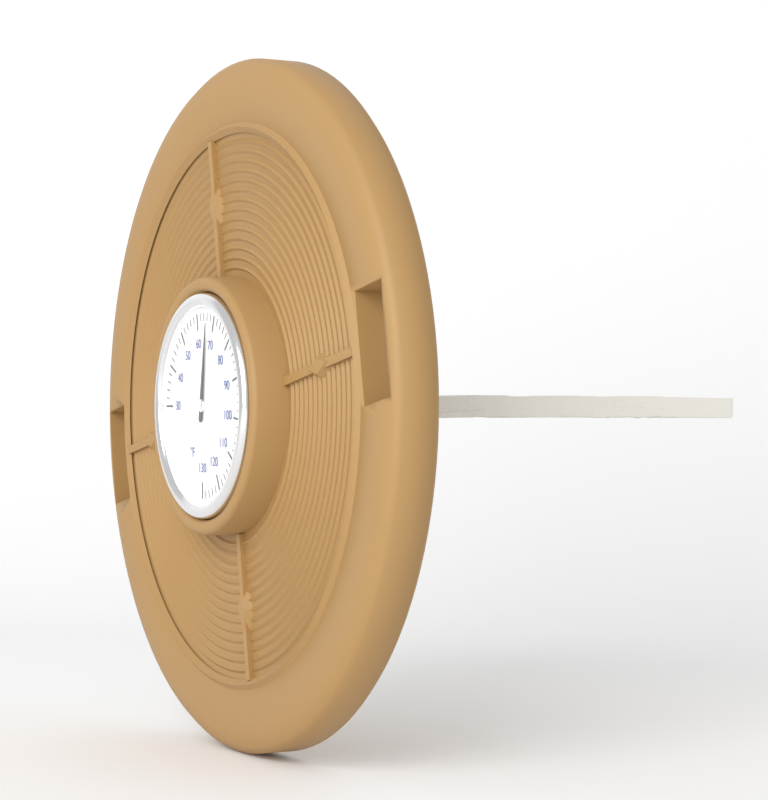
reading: 66 °F
